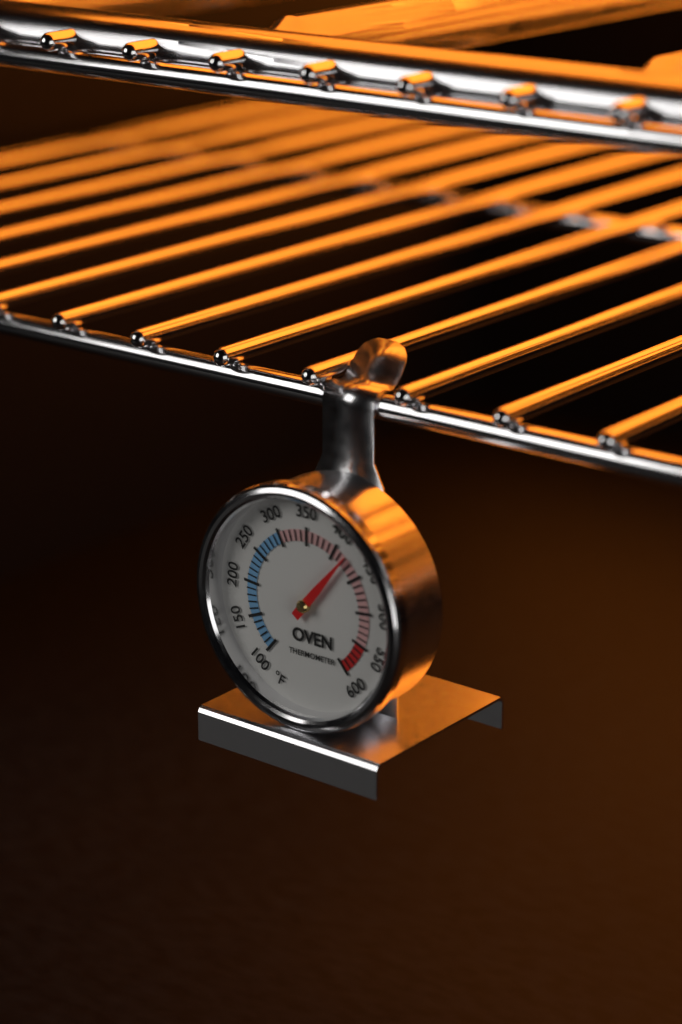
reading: 420 °F
